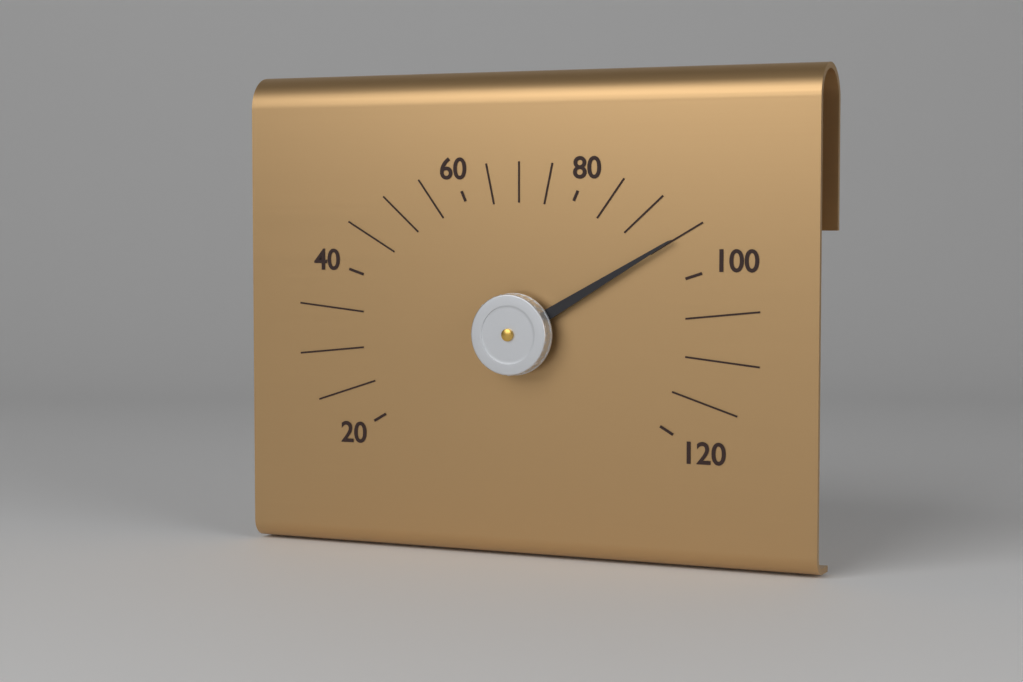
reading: 95 (no unit)
